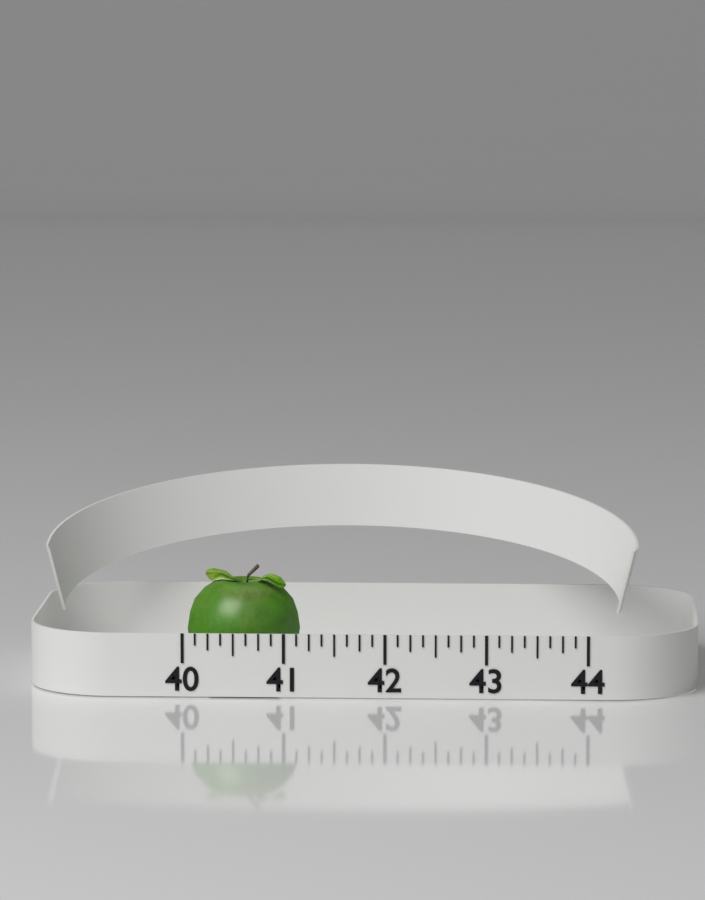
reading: 41.125 (no unit)
